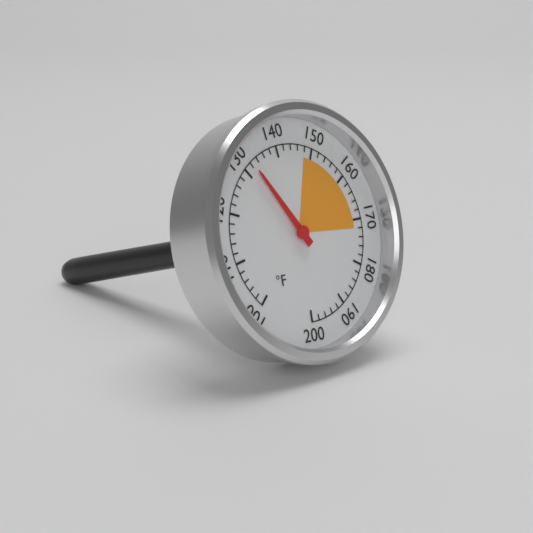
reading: 132 °F
